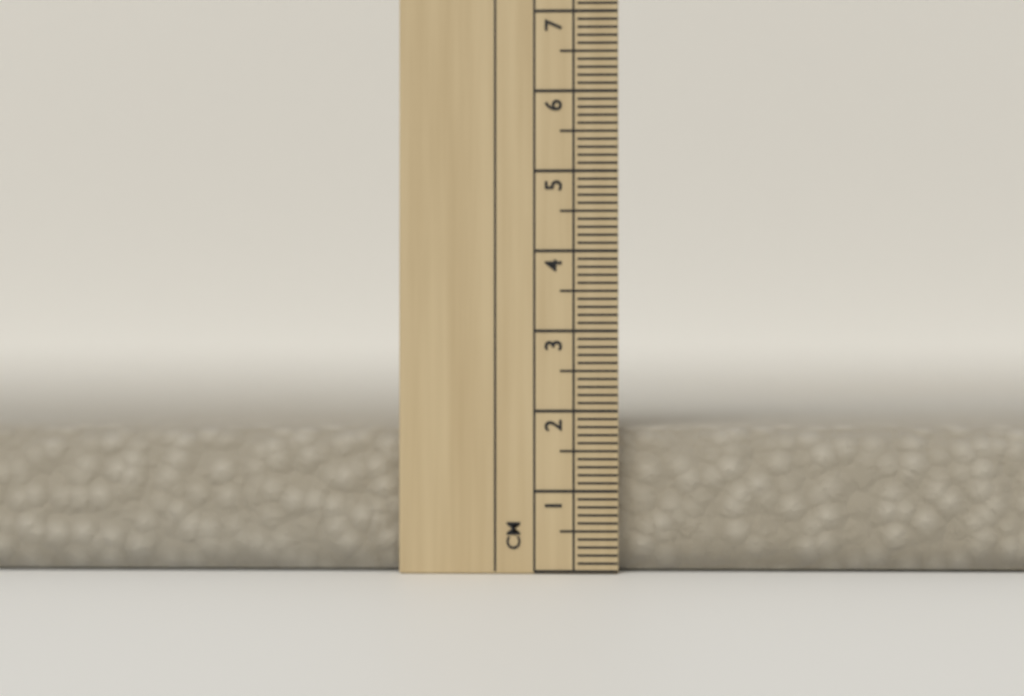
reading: 1.8 cm
